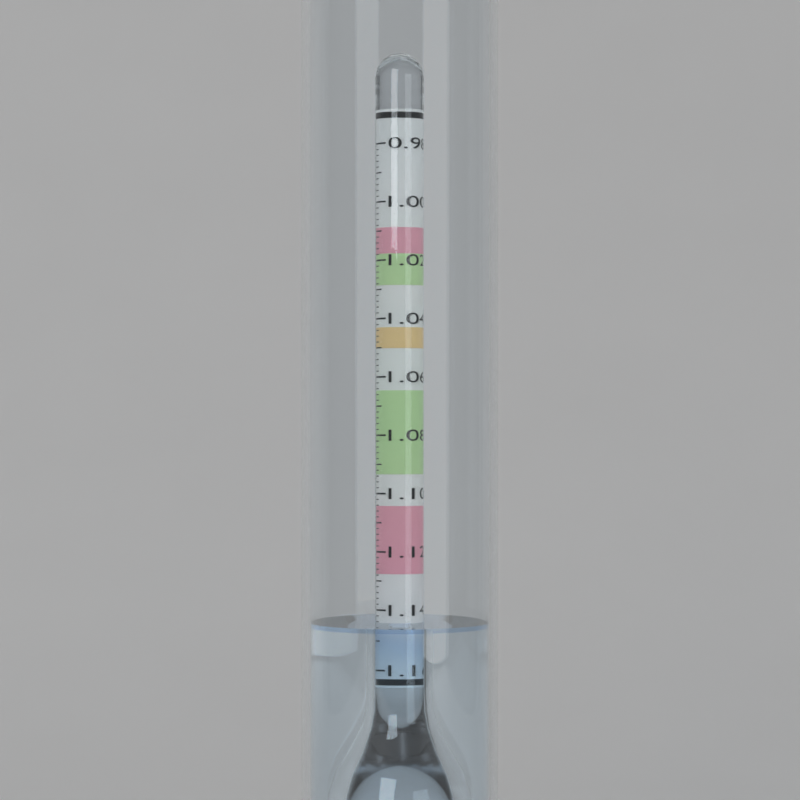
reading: 1.144 (no unit)
